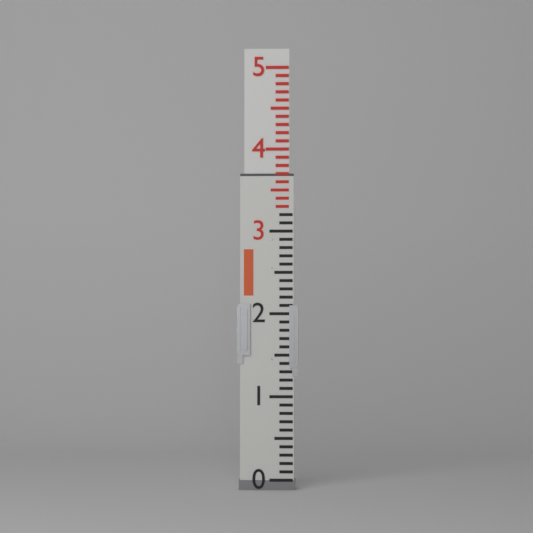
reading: 3.7 (no unit)
